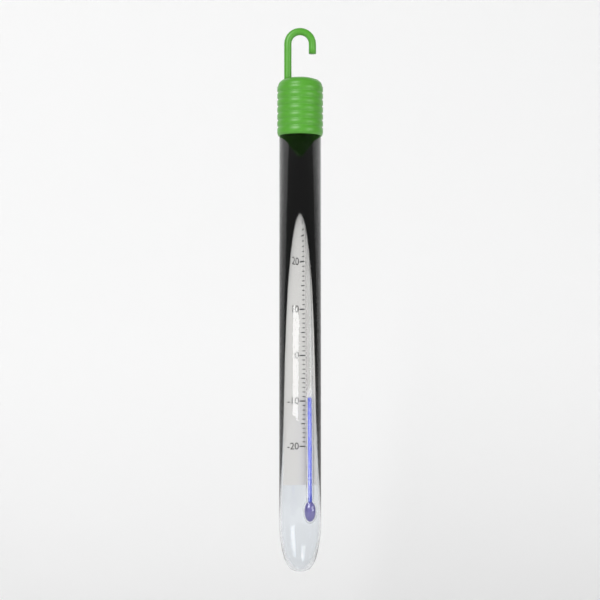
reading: -9 °C
